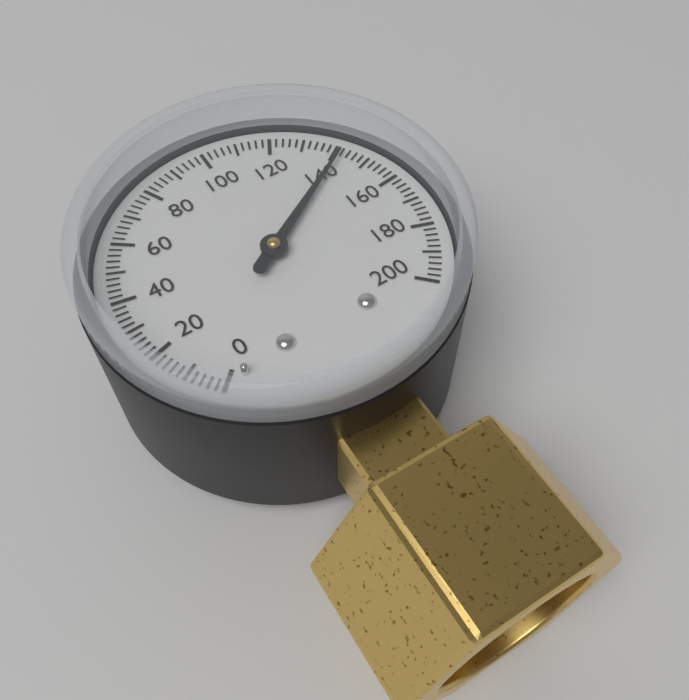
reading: 142 (no unit)
